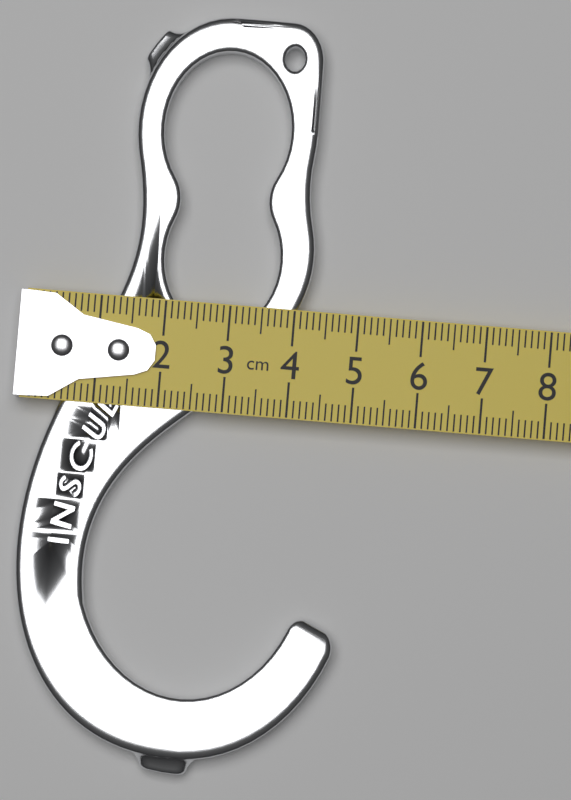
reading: 5.0 cm
